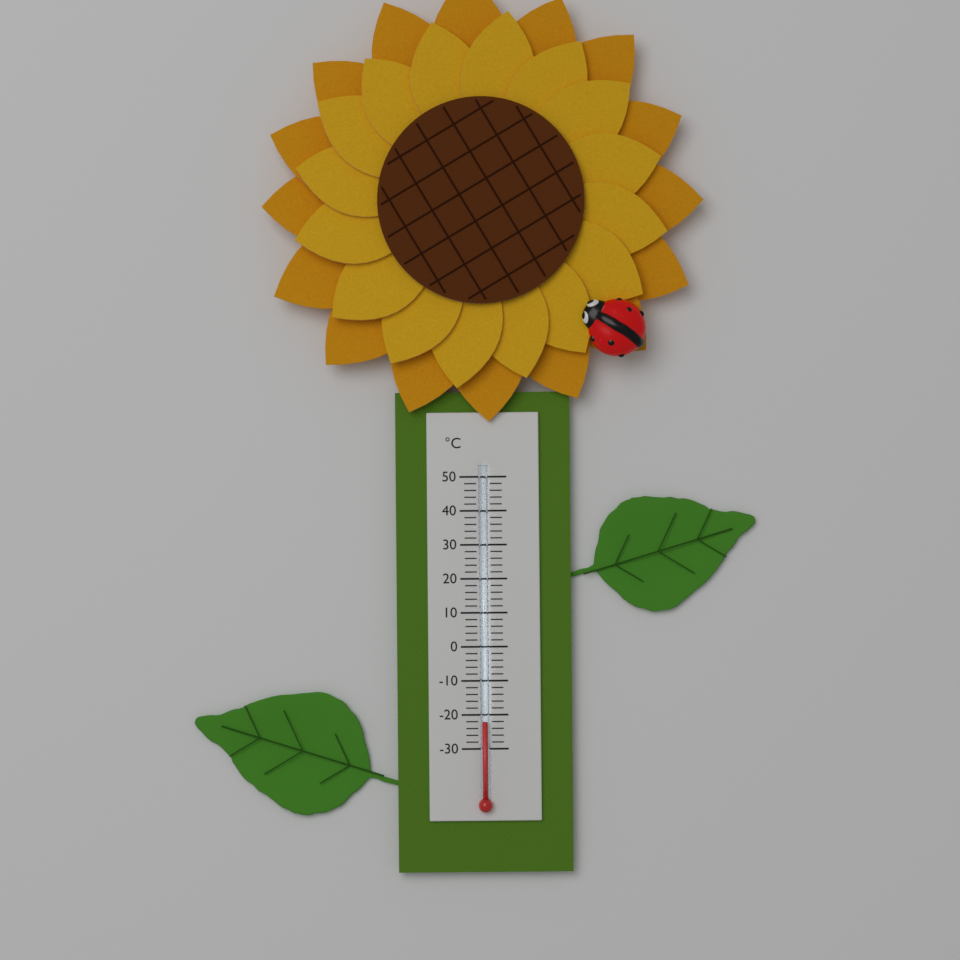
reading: -22 °C
